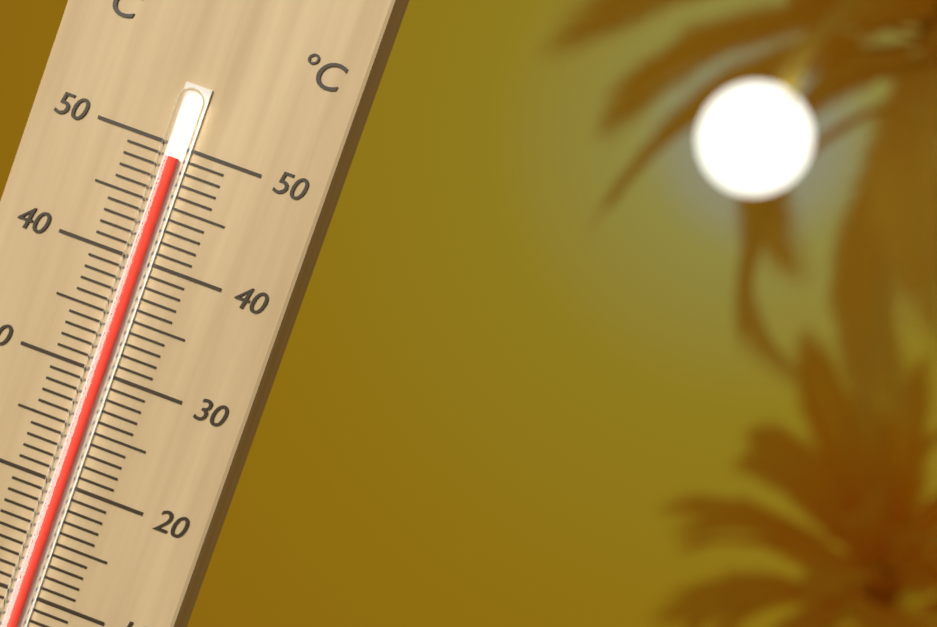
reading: 49 °C
